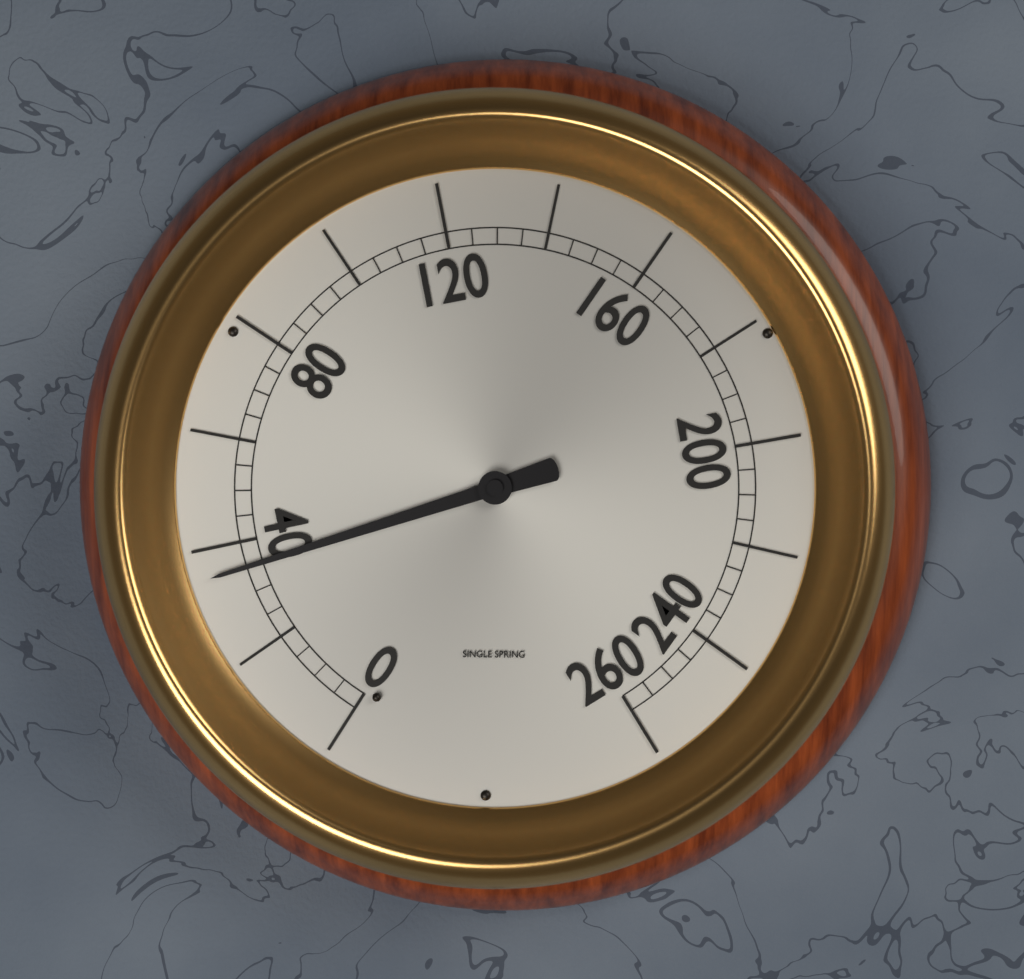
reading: 35 (no unit)
